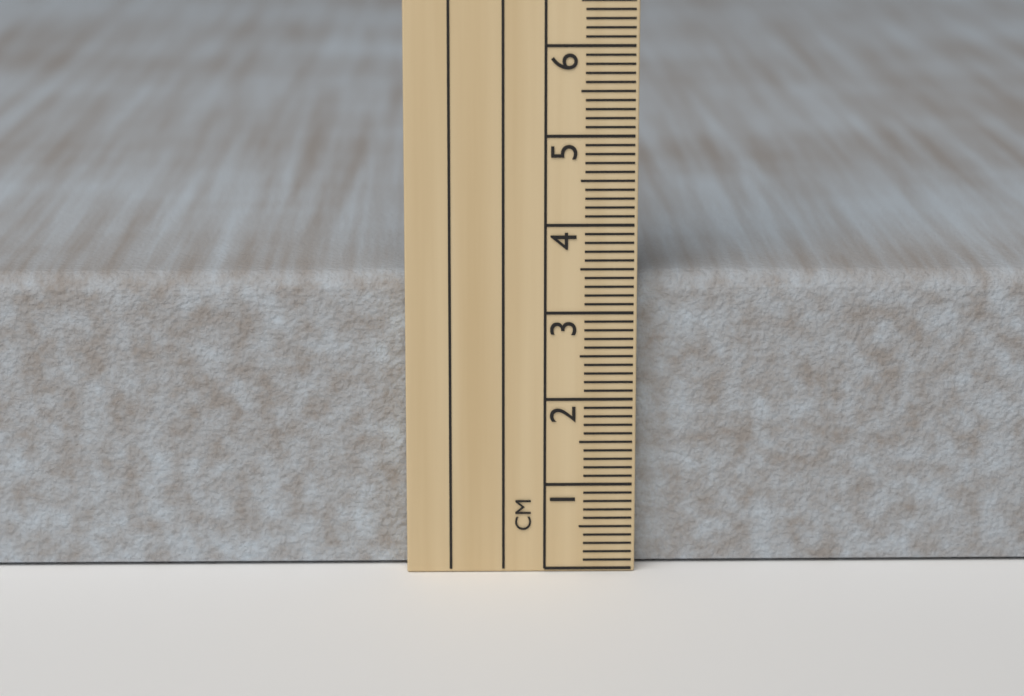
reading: 3.4 cm
